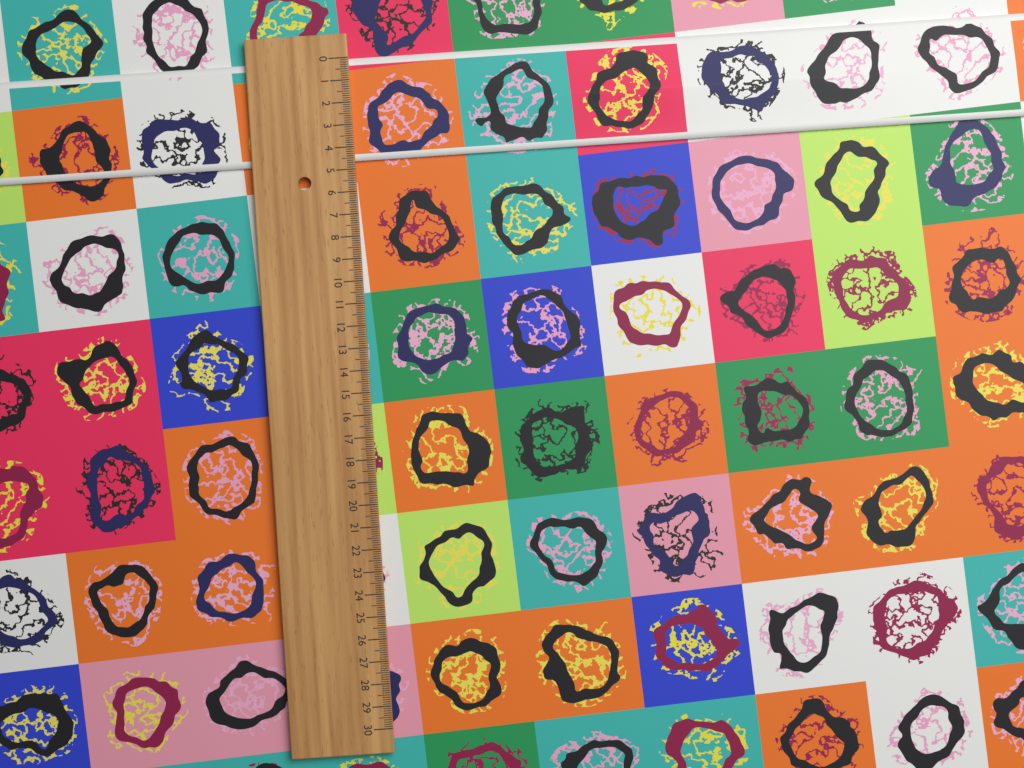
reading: 4.6 (no unit)
